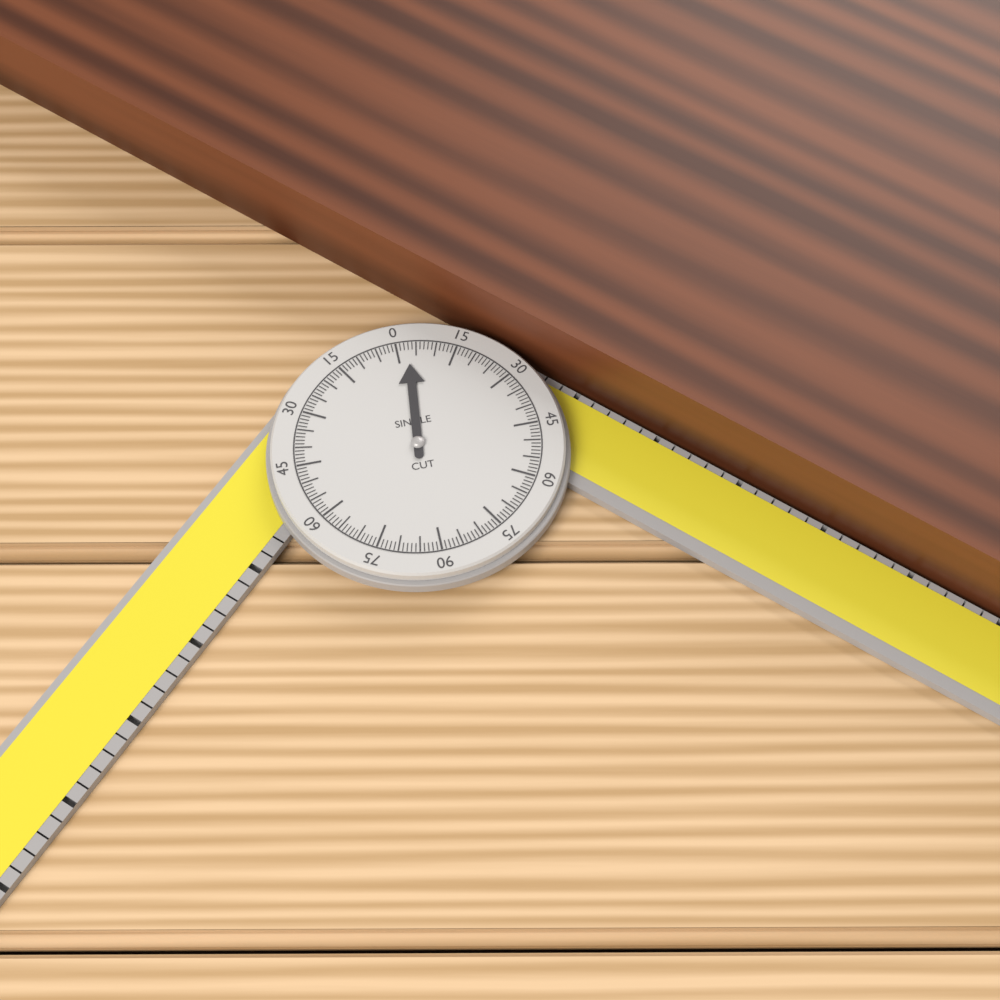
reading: 3 °
